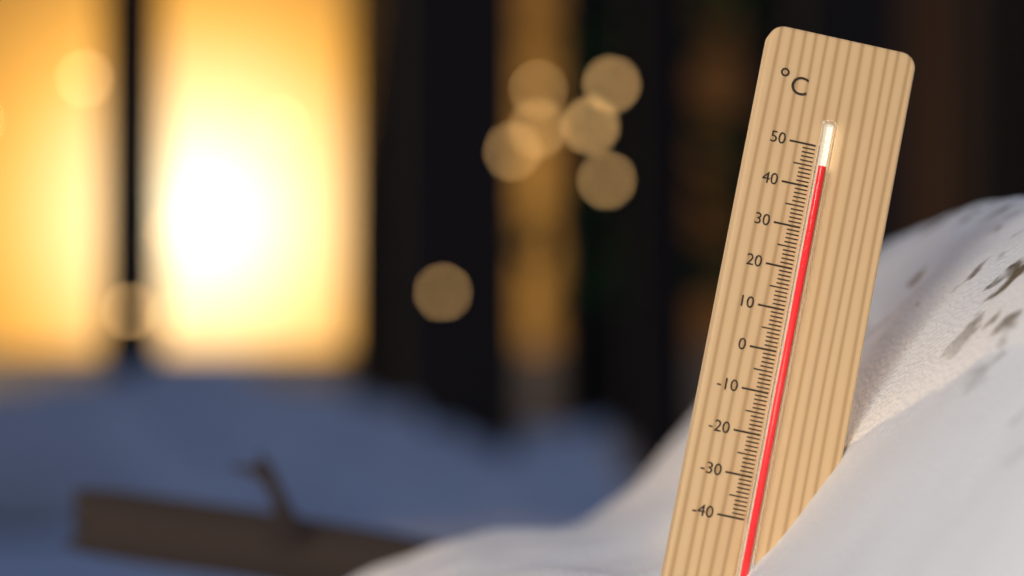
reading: 45 °C
